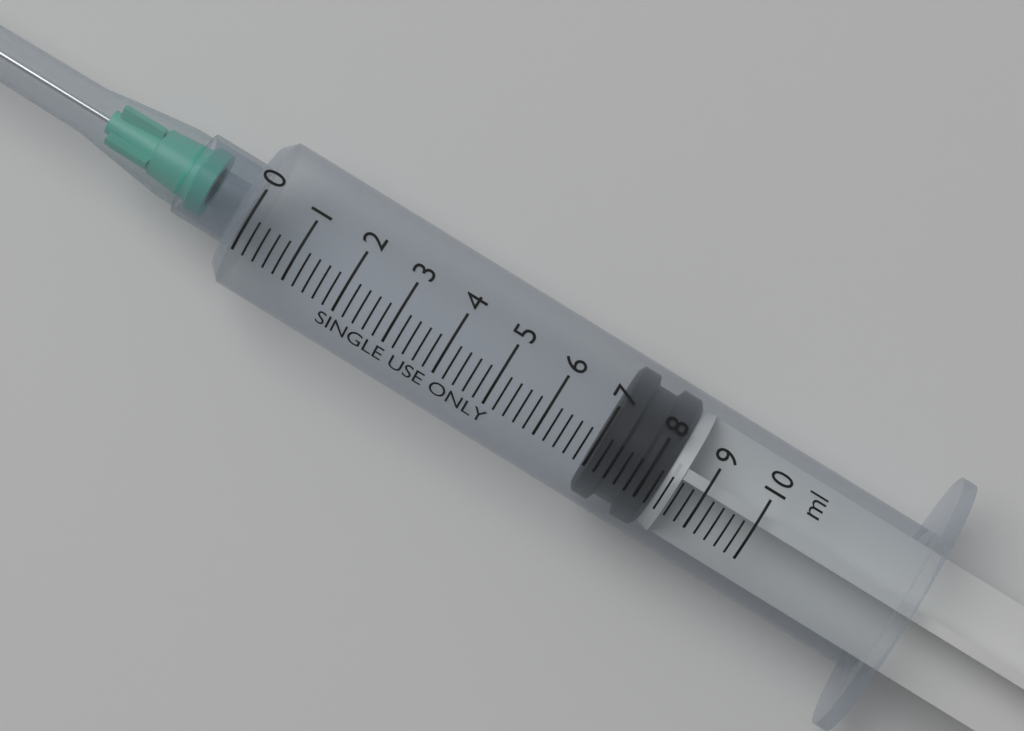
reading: 7.0 ml
